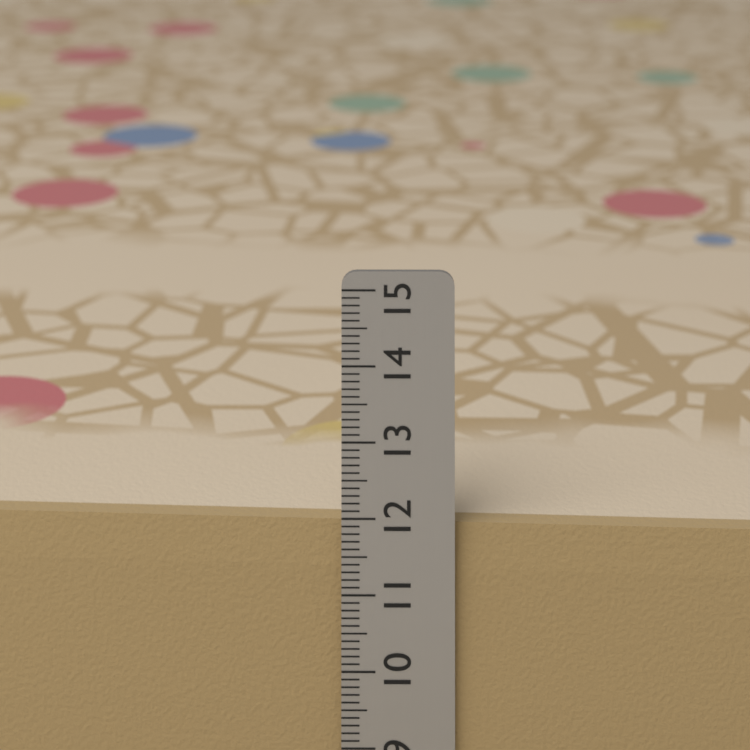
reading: 11.9 cm
